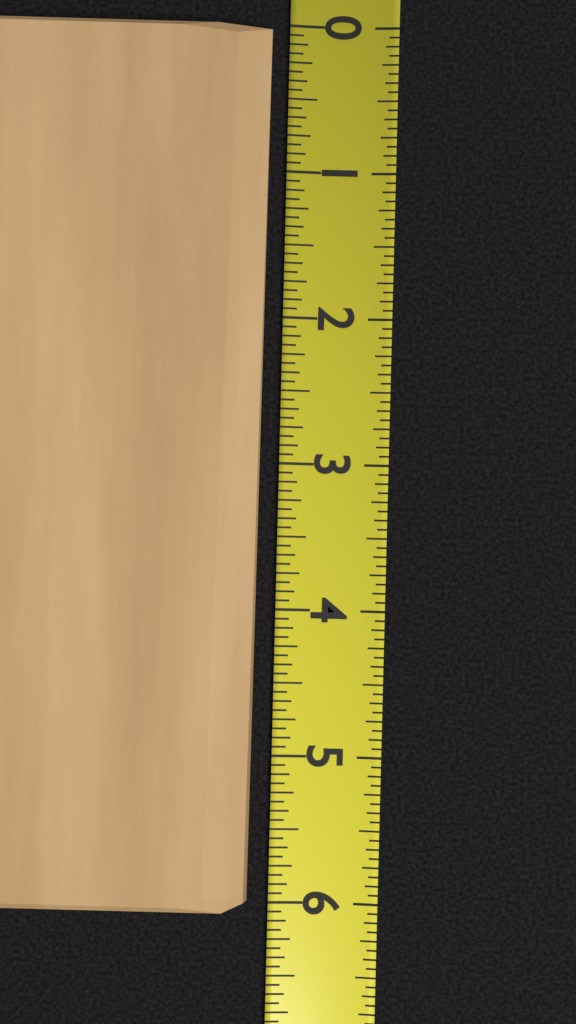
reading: 6.0625 (no unit)
